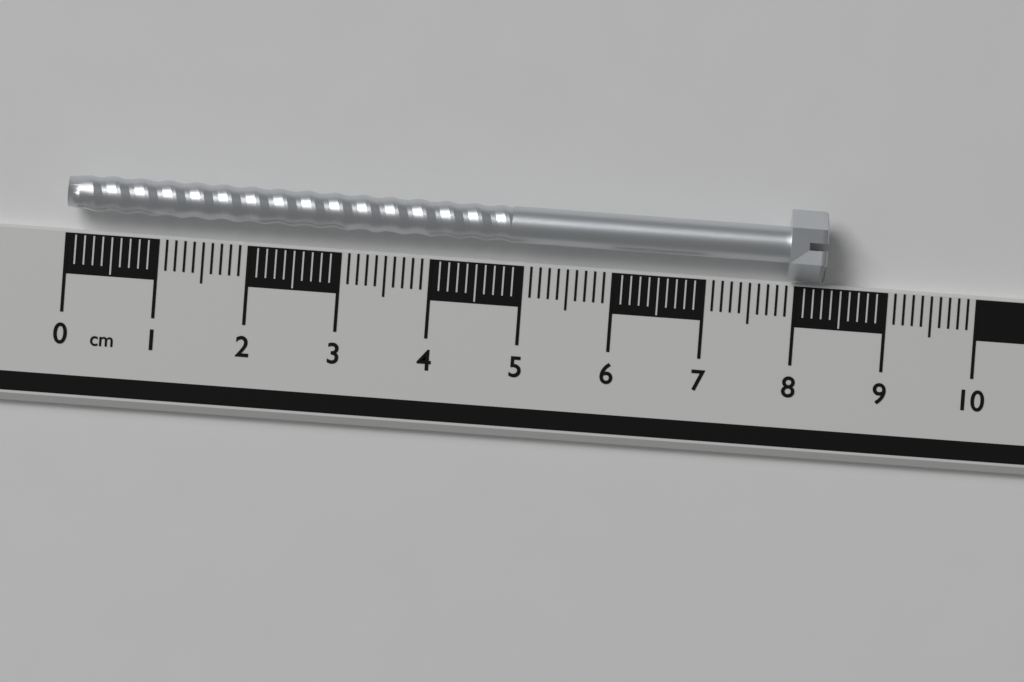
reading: 8.3 cm
